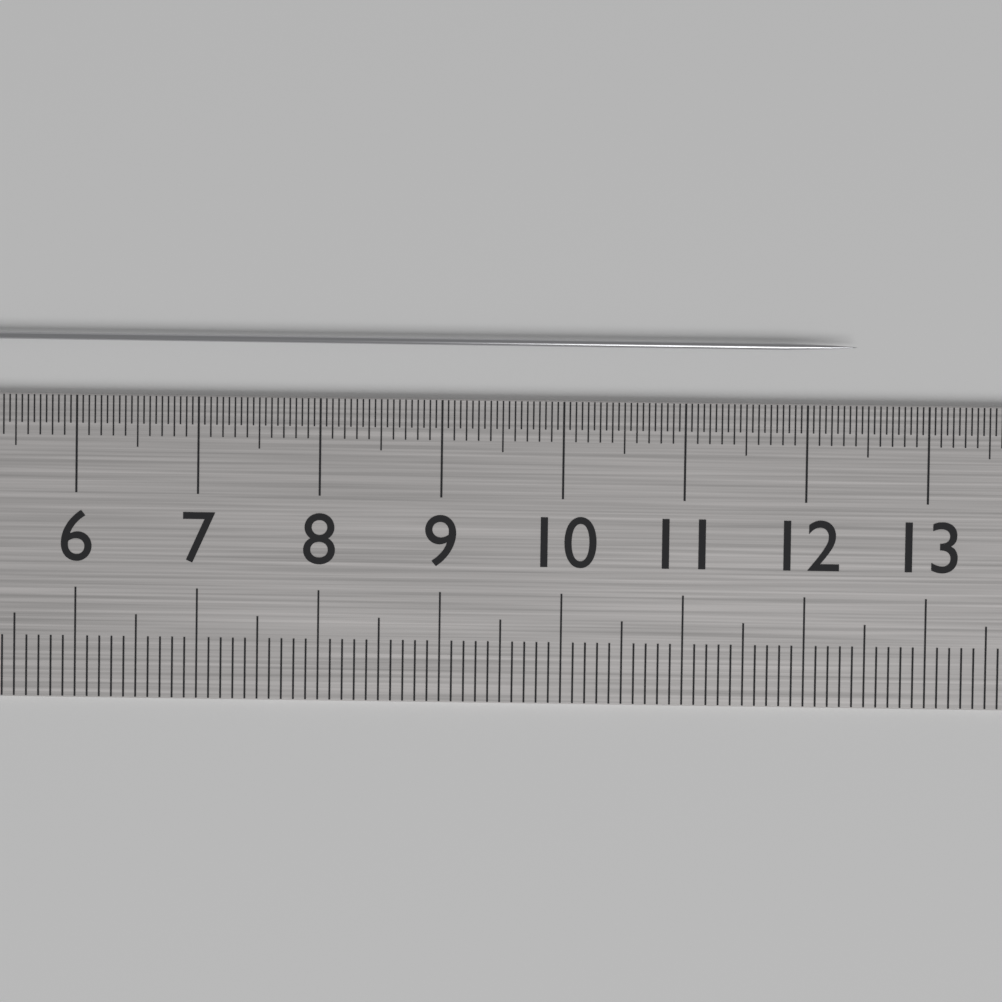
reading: 12.40 cm
